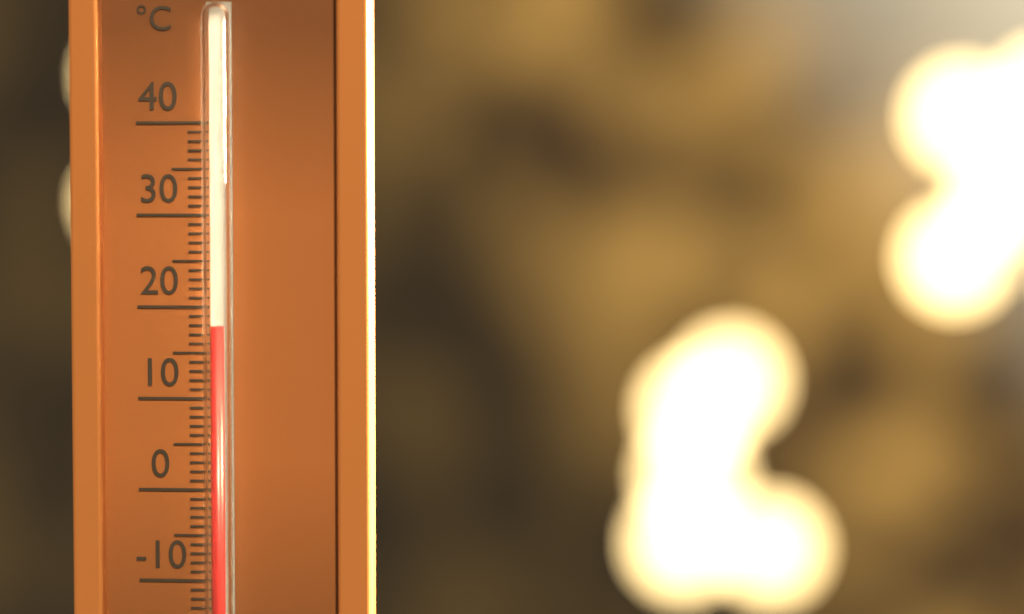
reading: 18 °C
